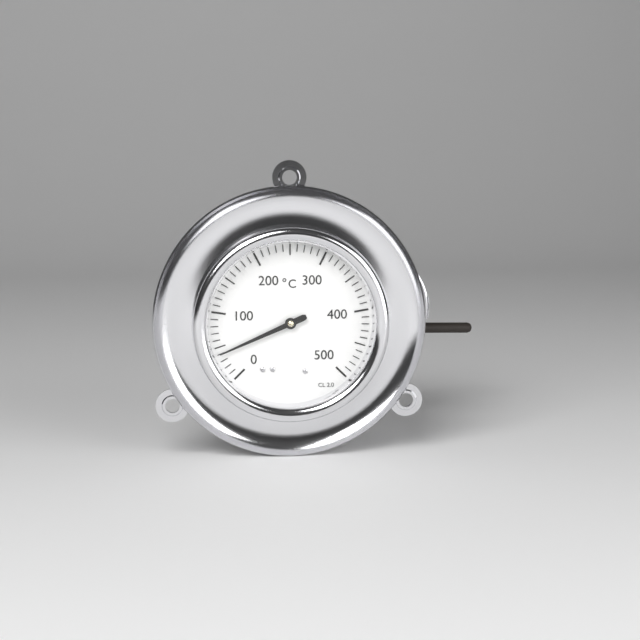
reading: 40 °C
